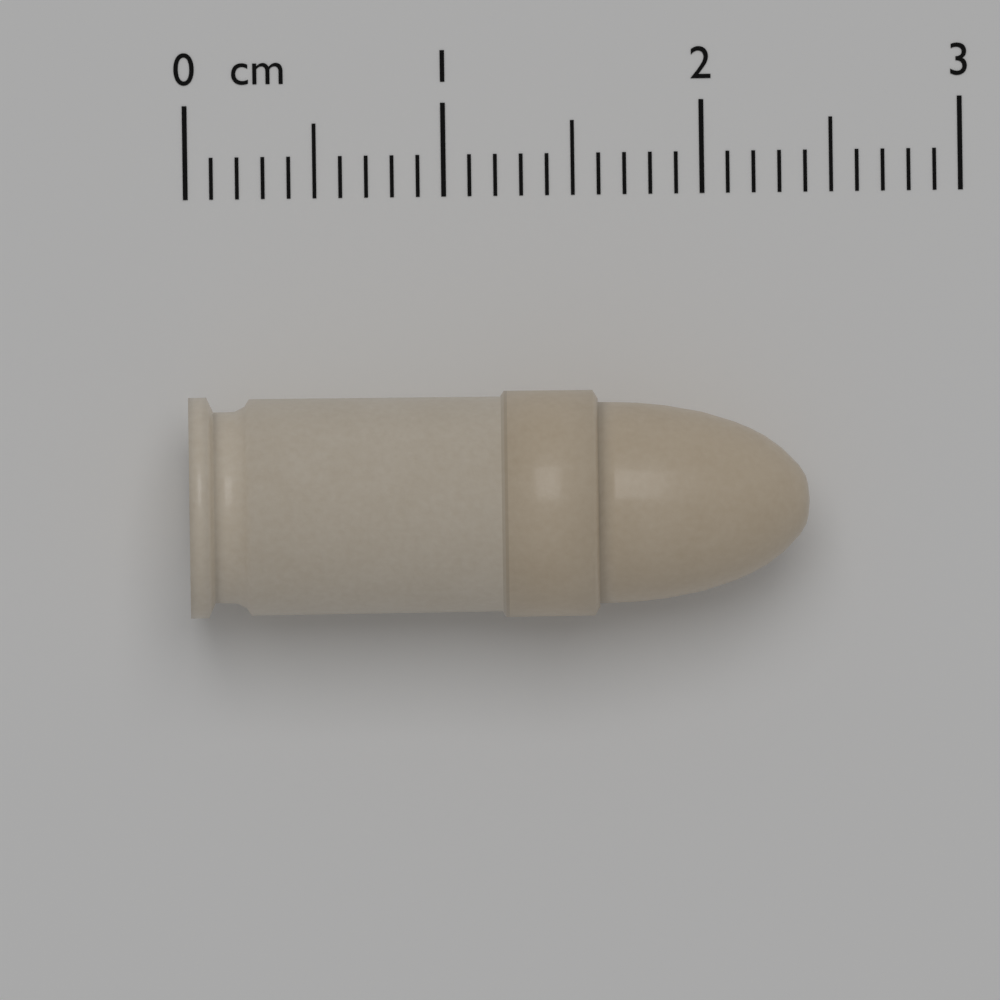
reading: 2.4 cm
